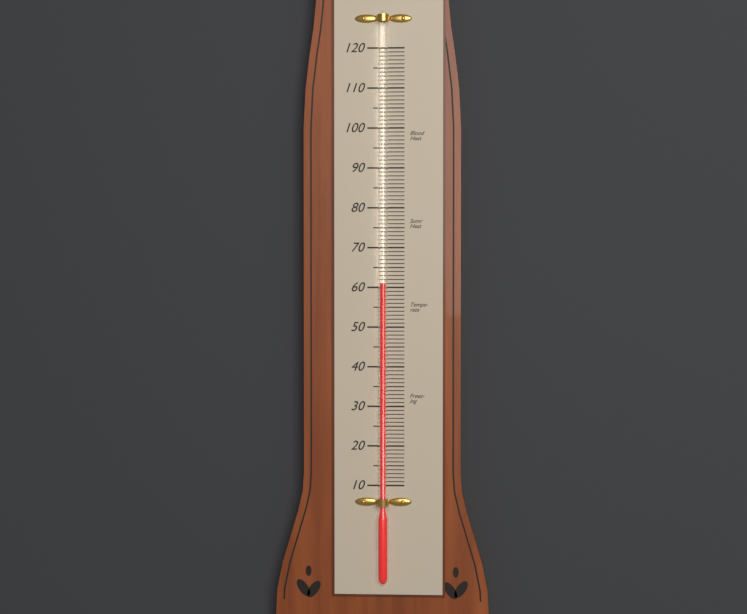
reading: 61 (no unit)
